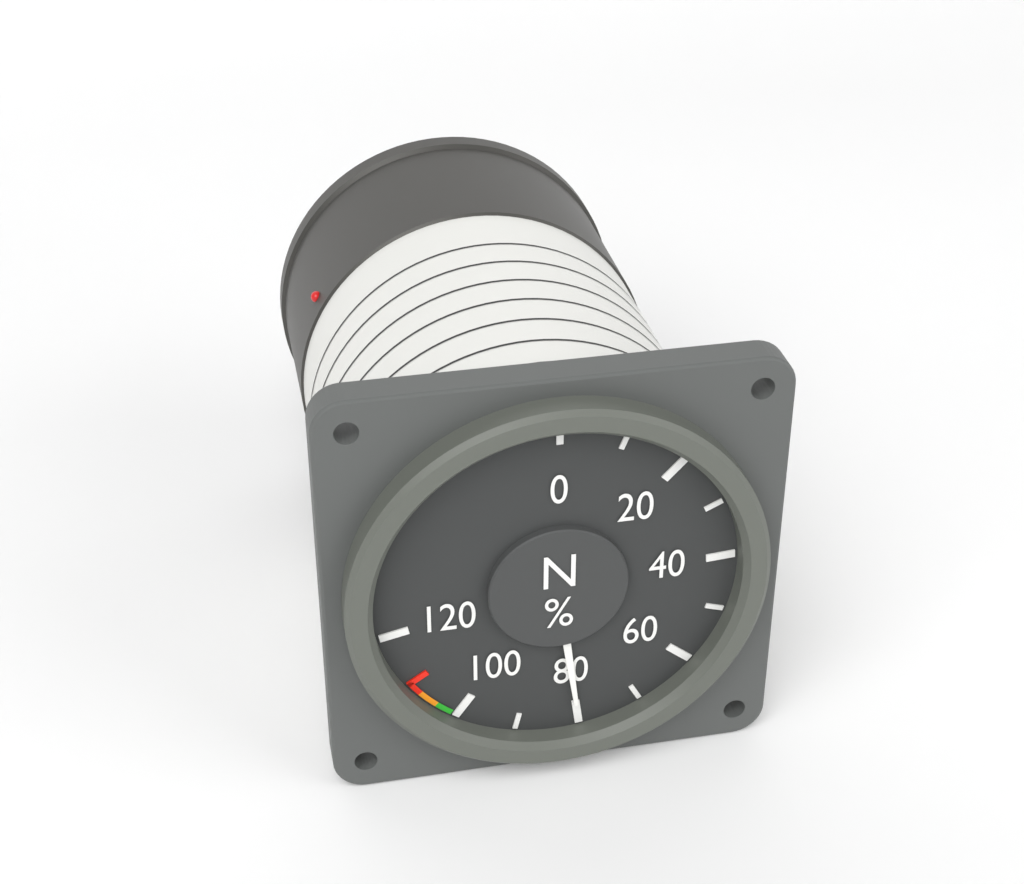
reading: 80 %
